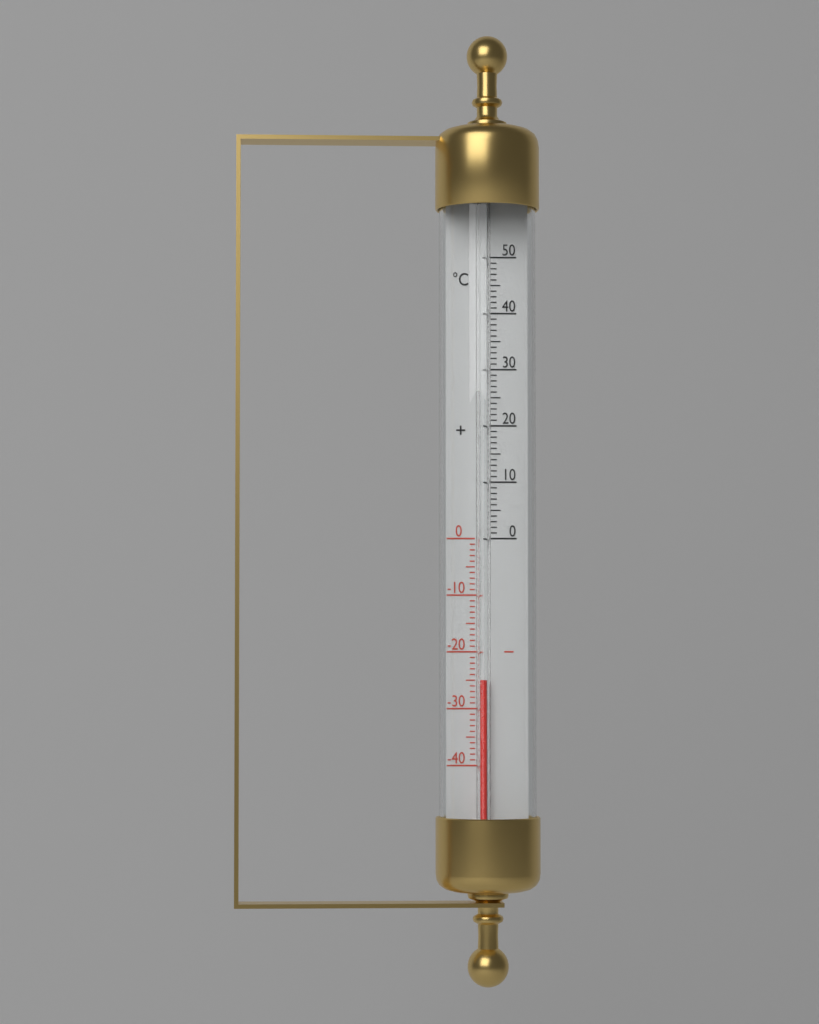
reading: -25 °C
